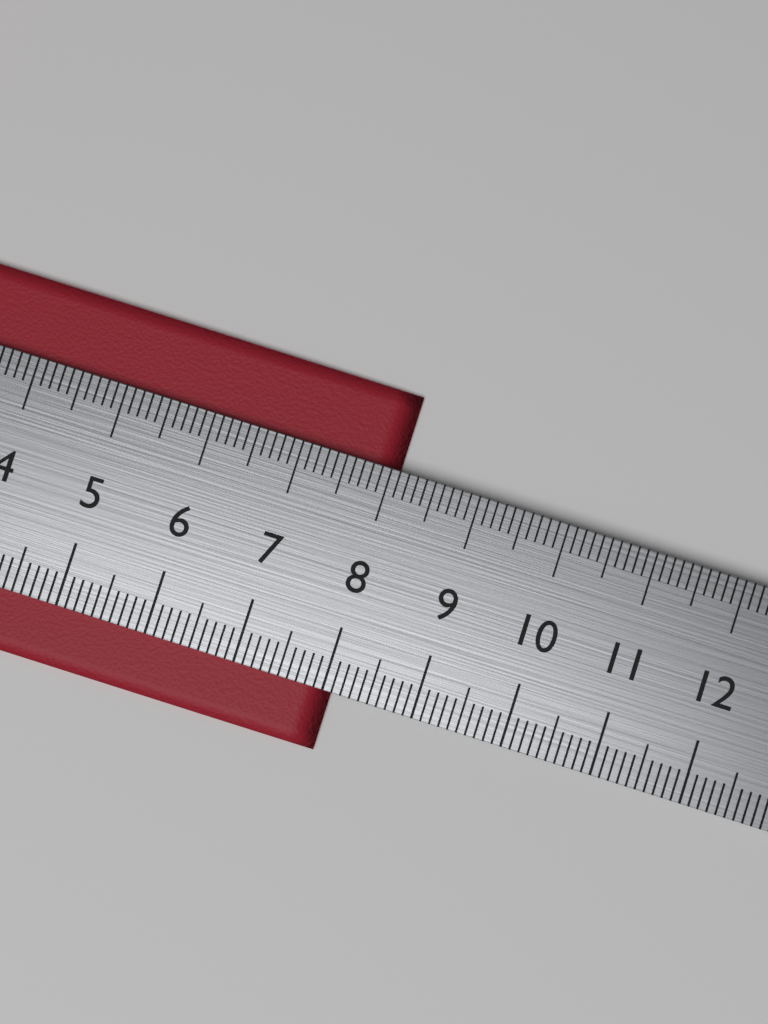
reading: 8.1 cm
